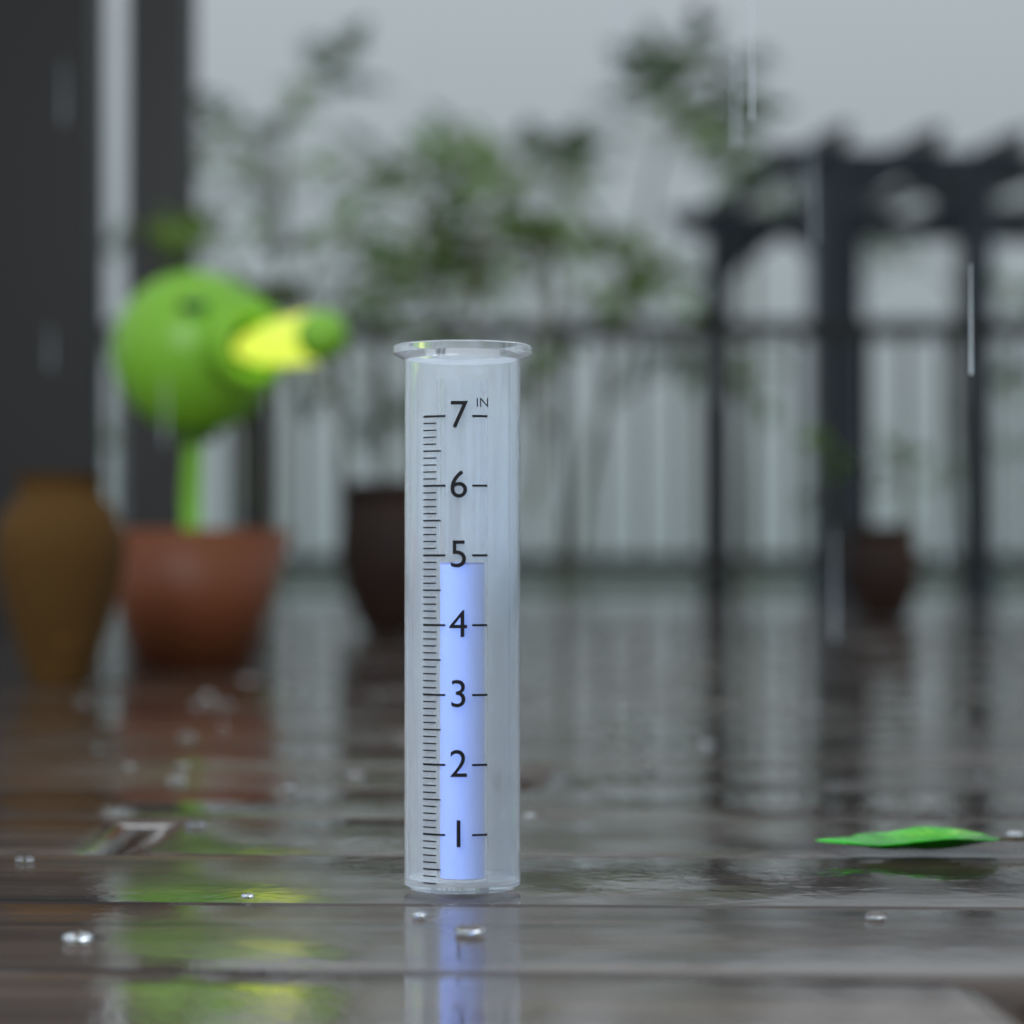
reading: 4.9 in
